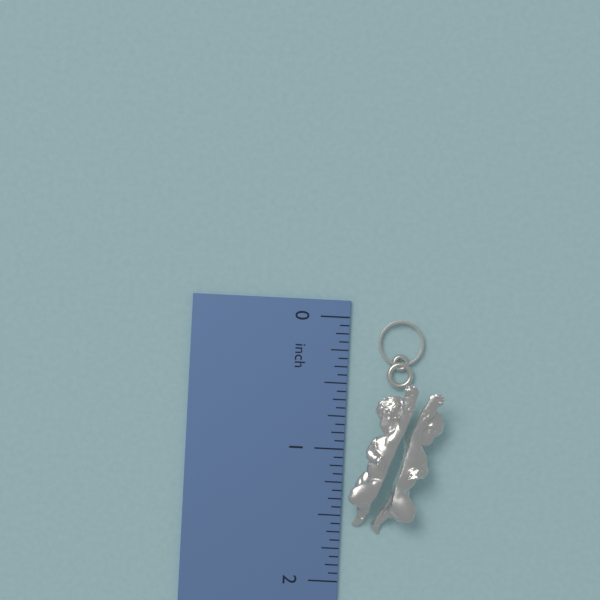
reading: 1.6250 inch
